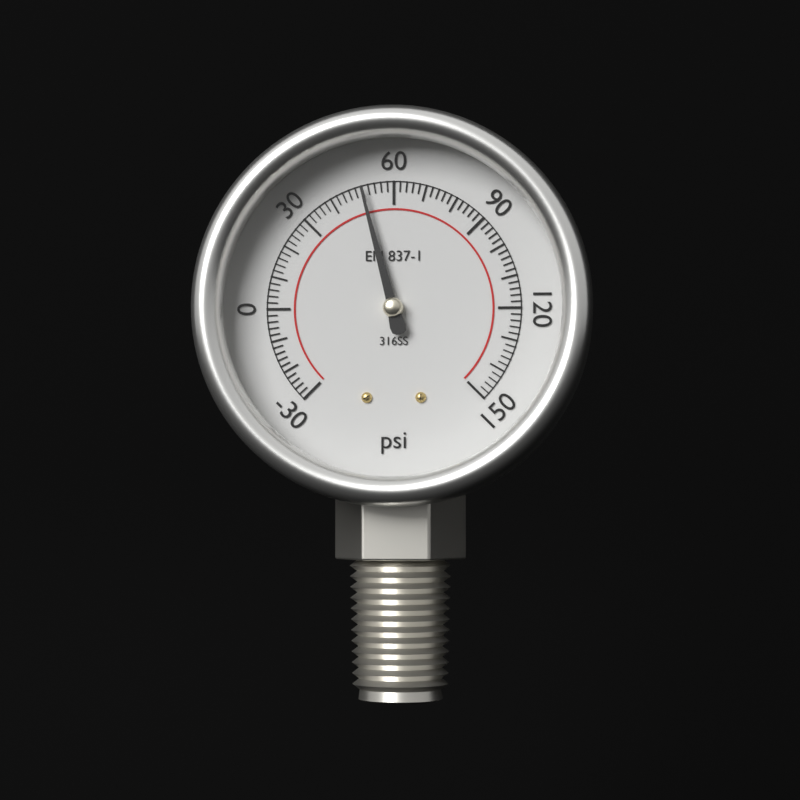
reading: 50 psi
